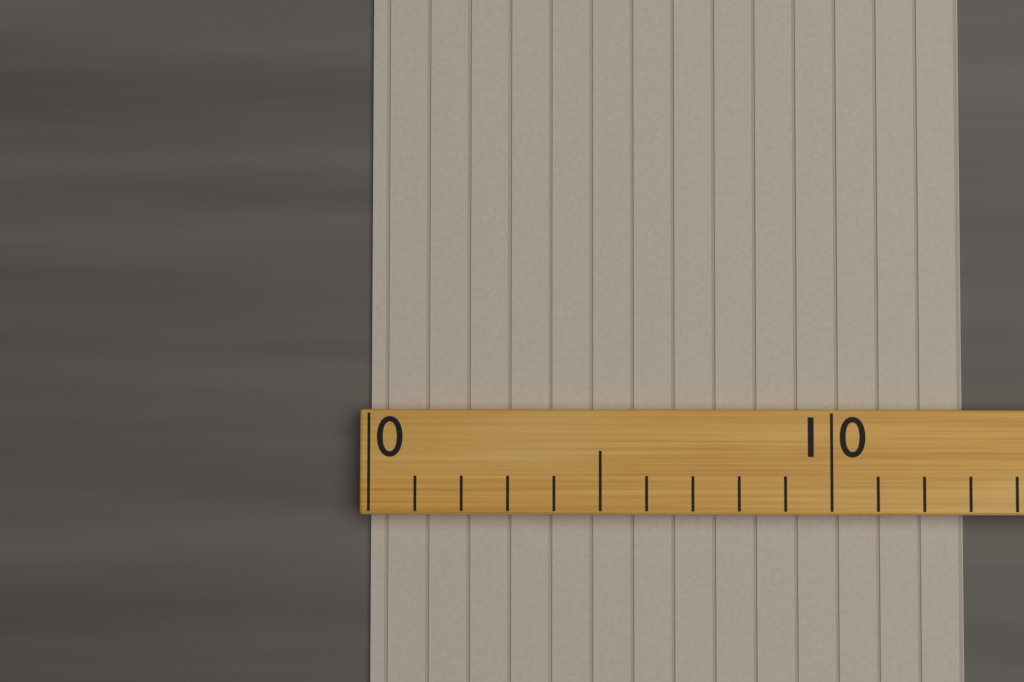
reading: 13 (no unit)
